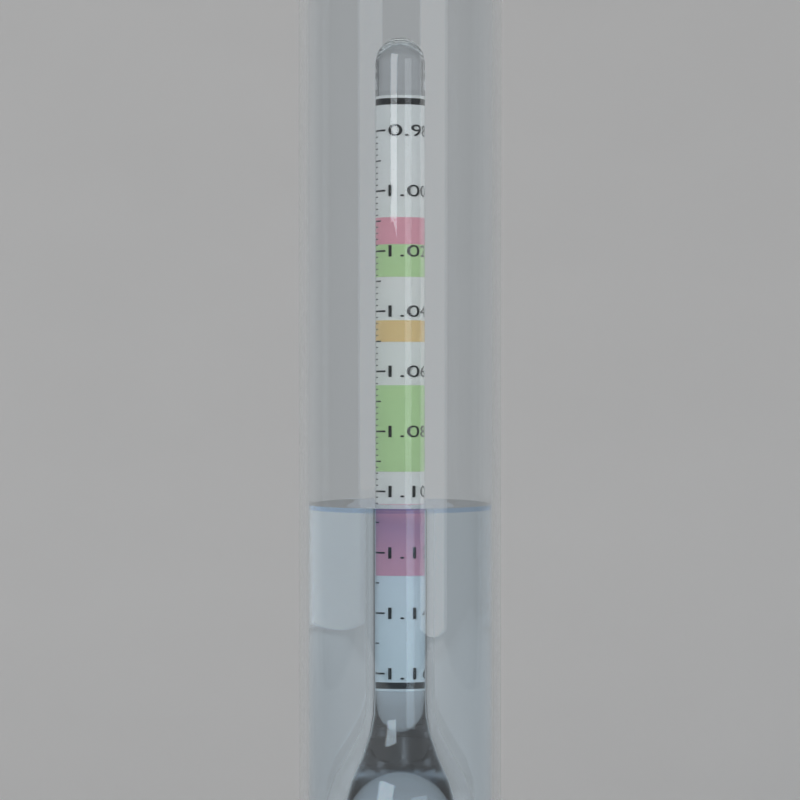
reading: 1.104 (no unit)
